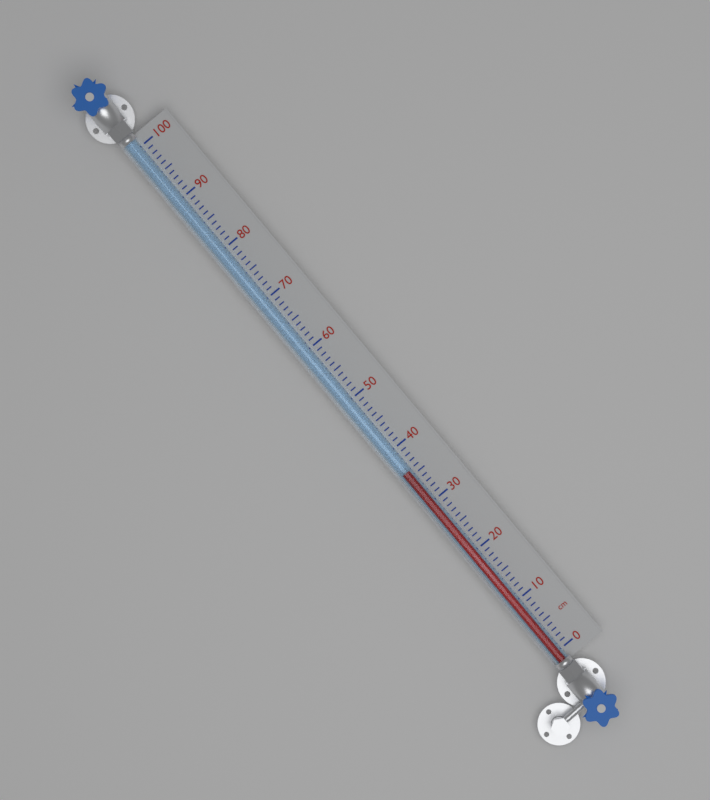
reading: 36 cm
